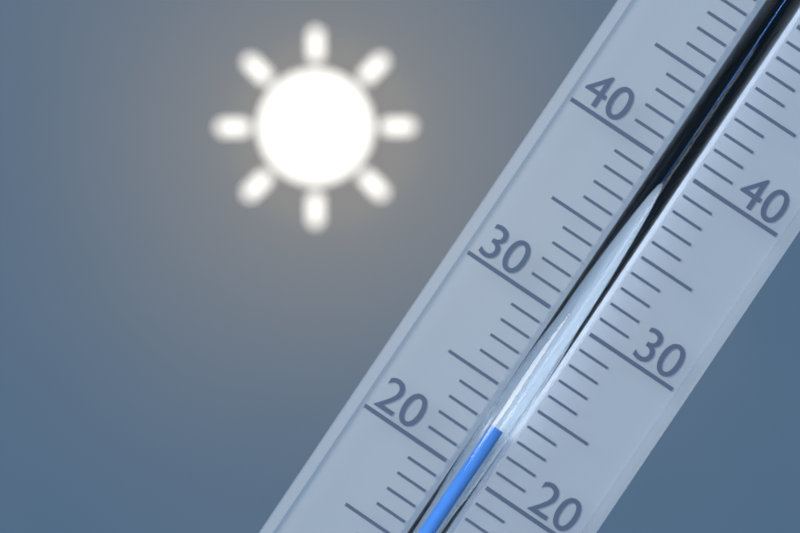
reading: 23 °C
